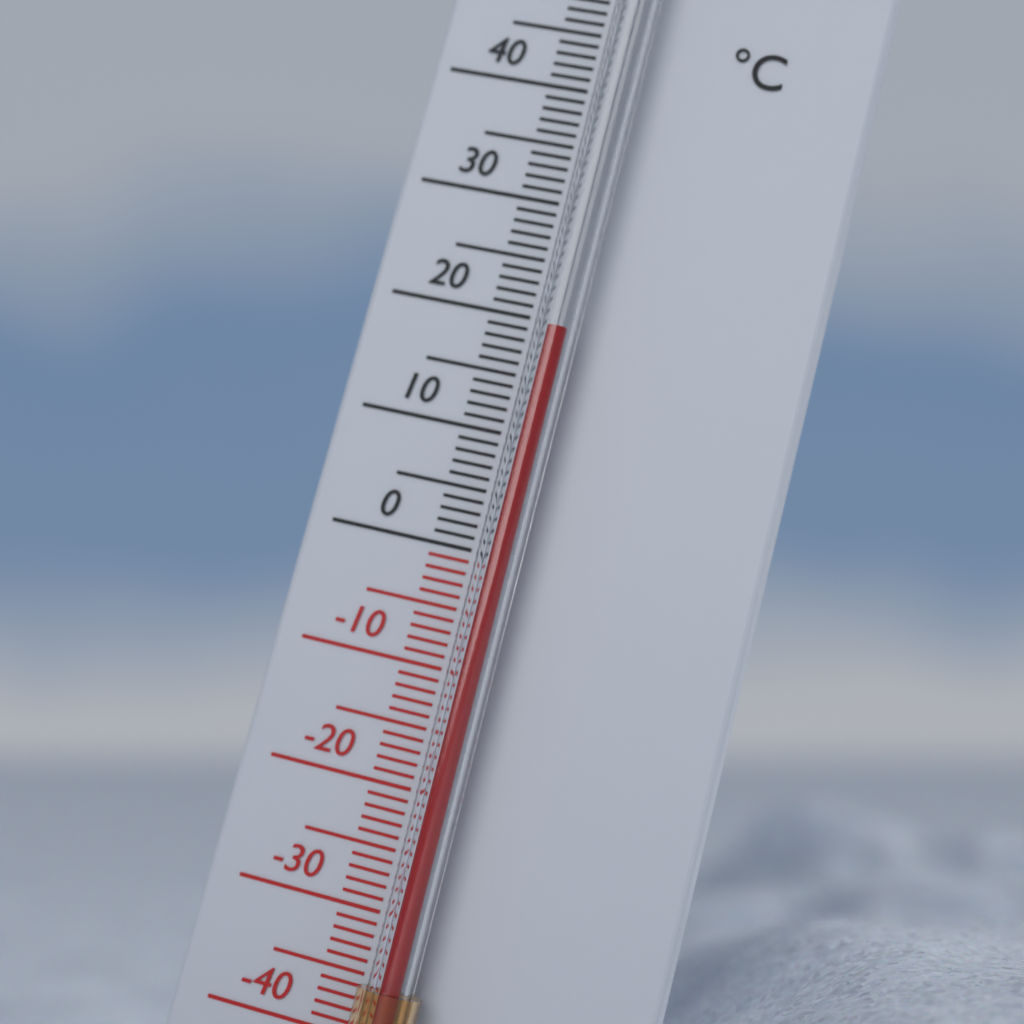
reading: 19 °C
